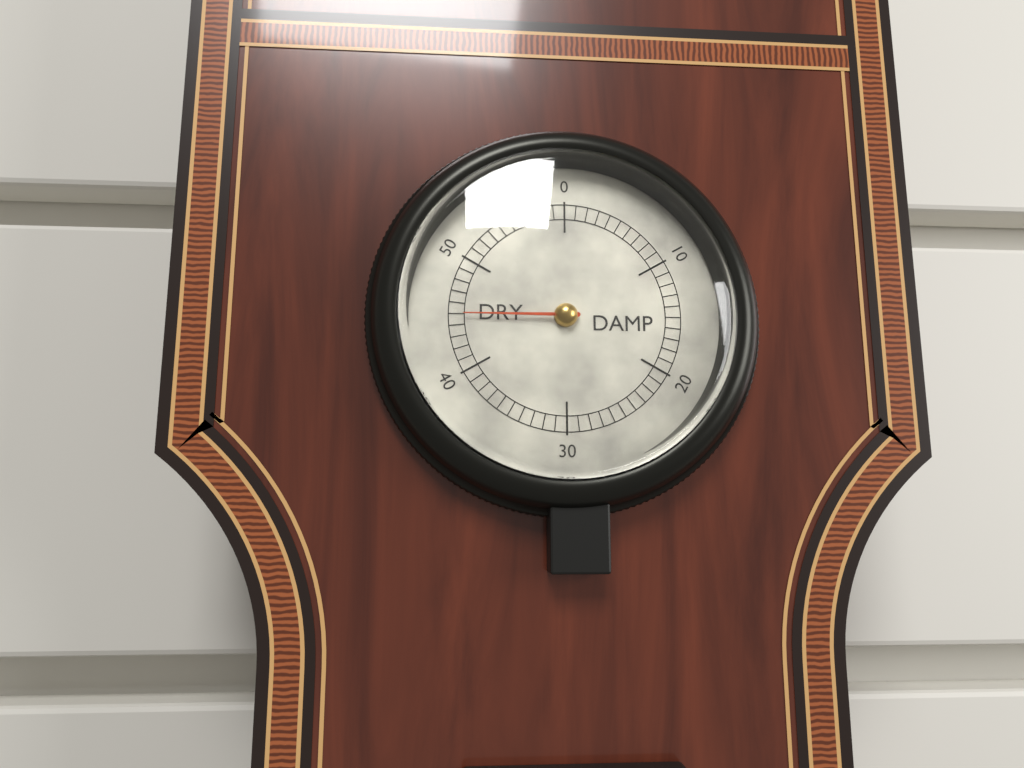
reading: 45 (no unit)
